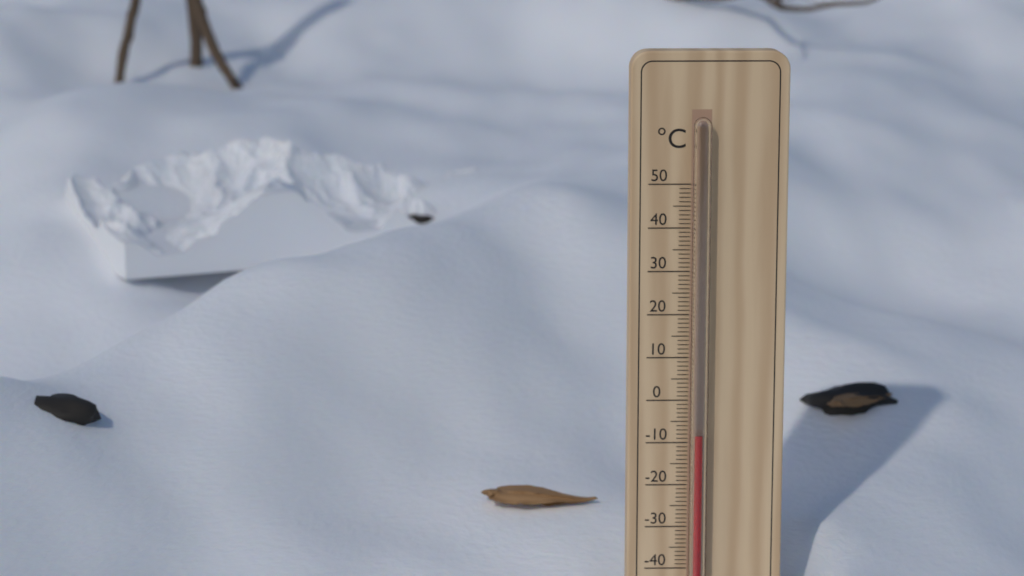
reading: -8 °C
